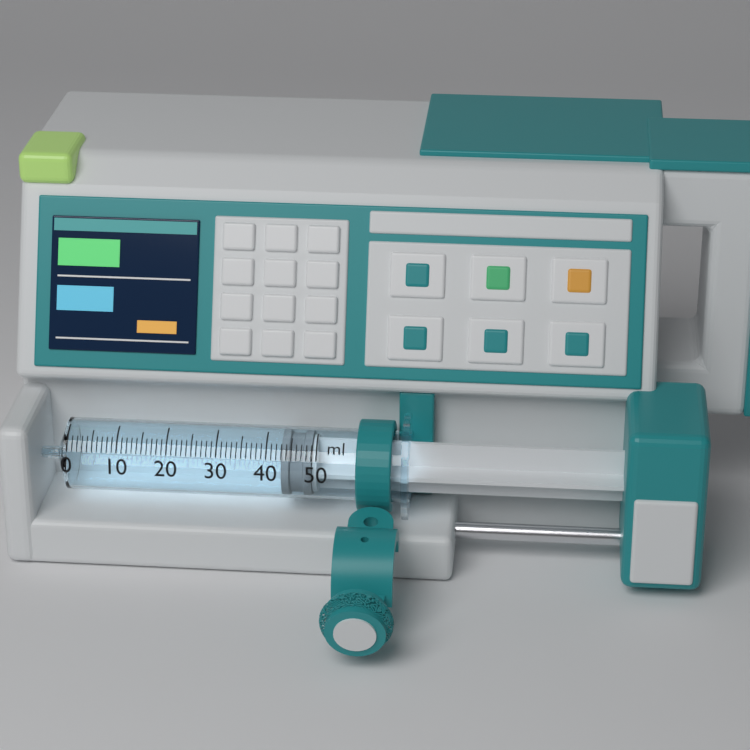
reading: 43 ml
